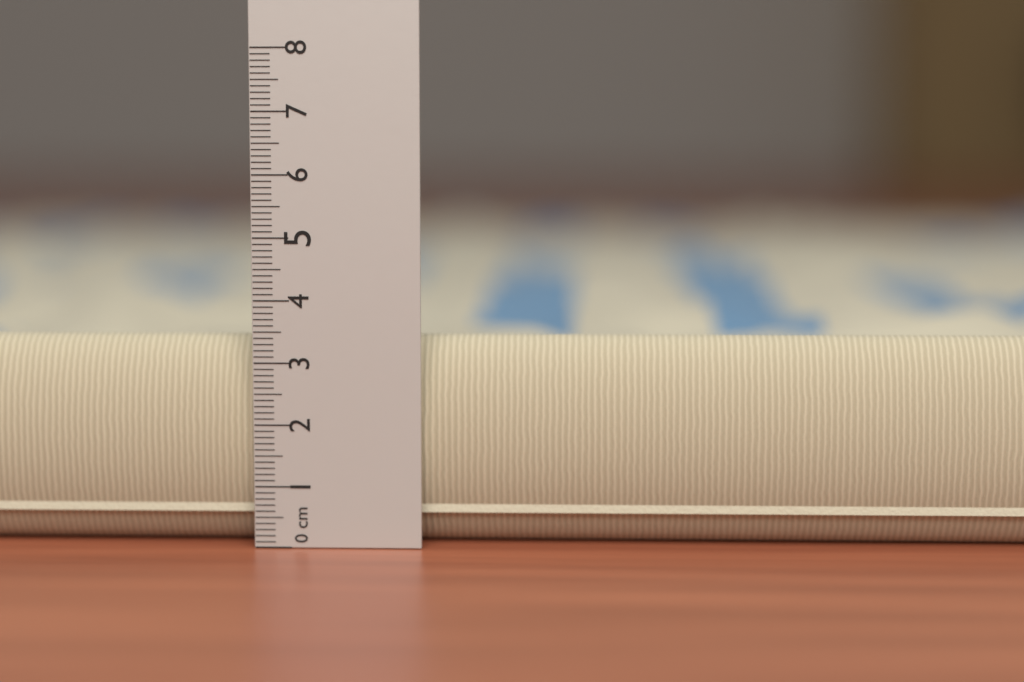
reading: 3.4 cm
